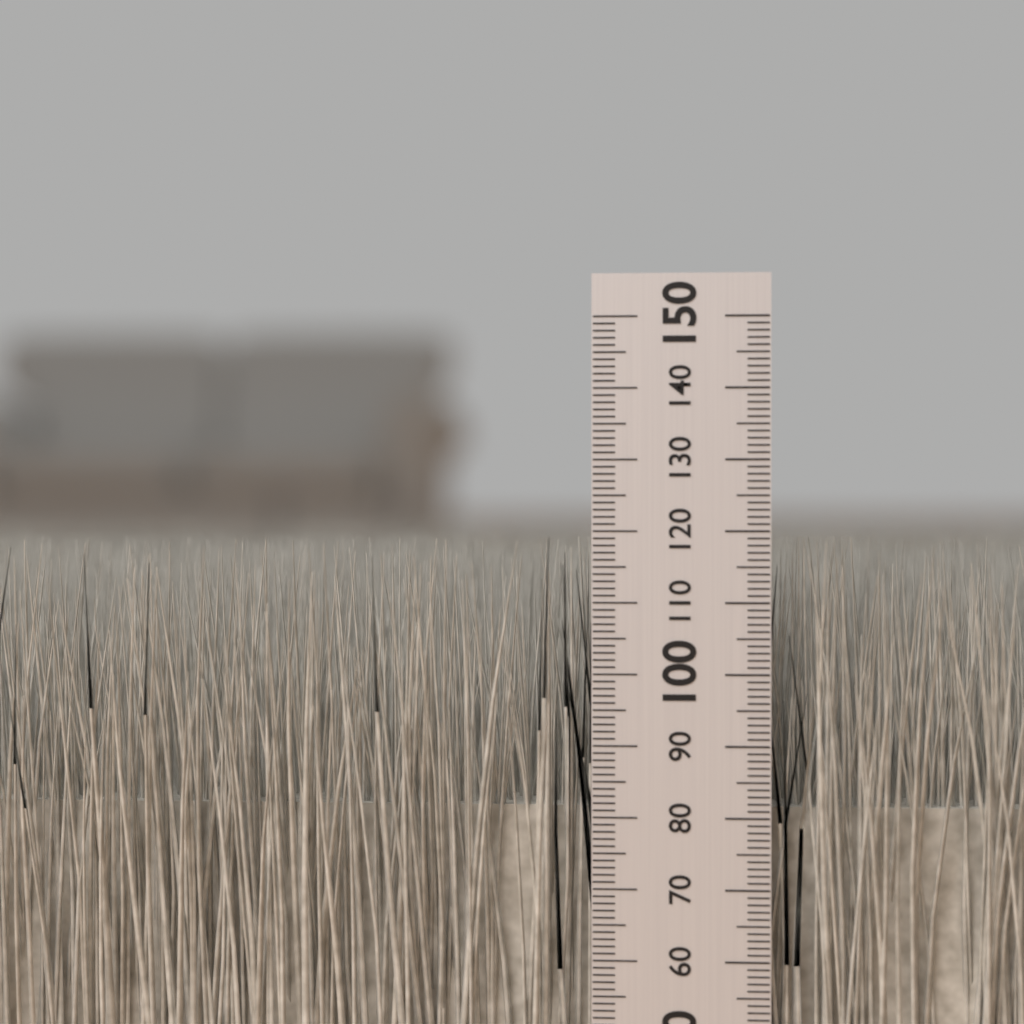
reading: 119 mm
